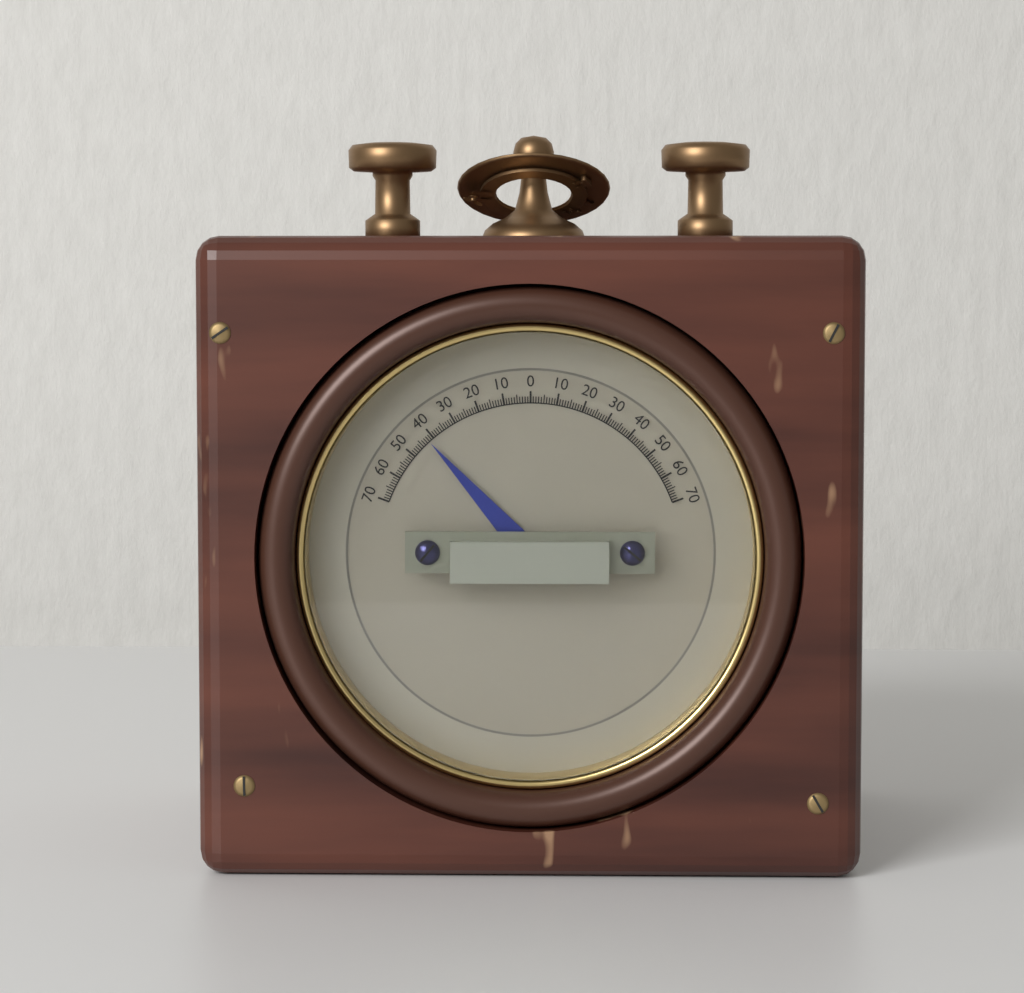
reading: -42 (no unit)
